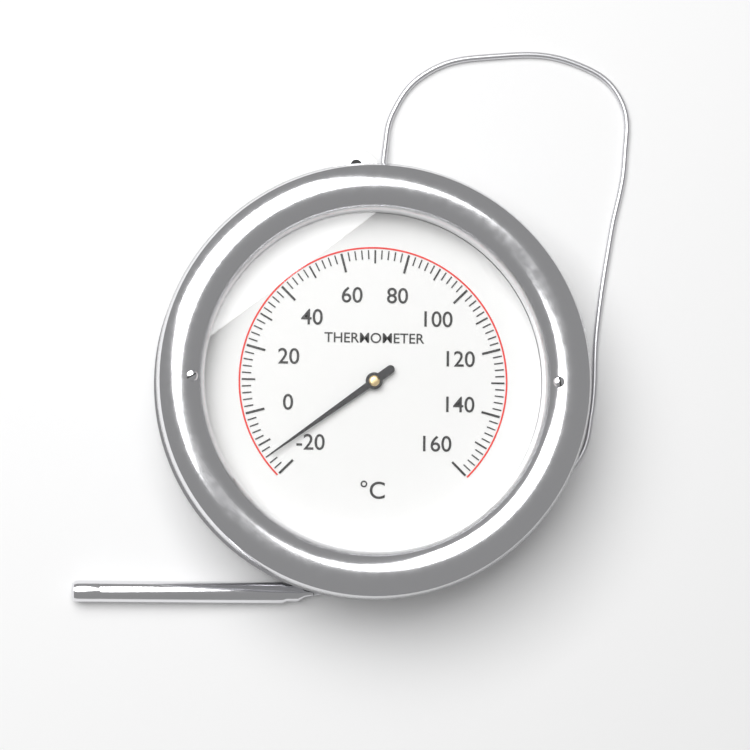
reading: -14 °C
